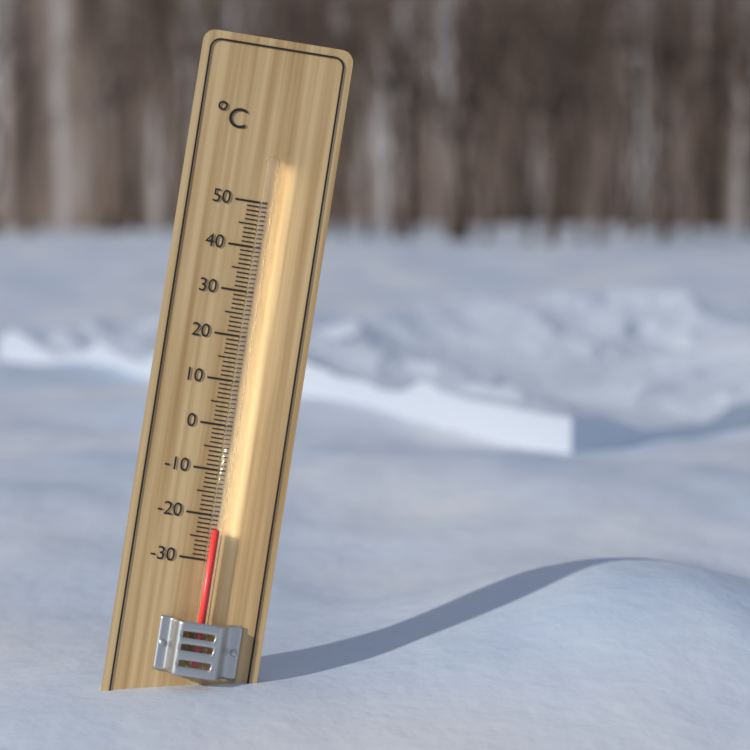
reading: -23 °C
